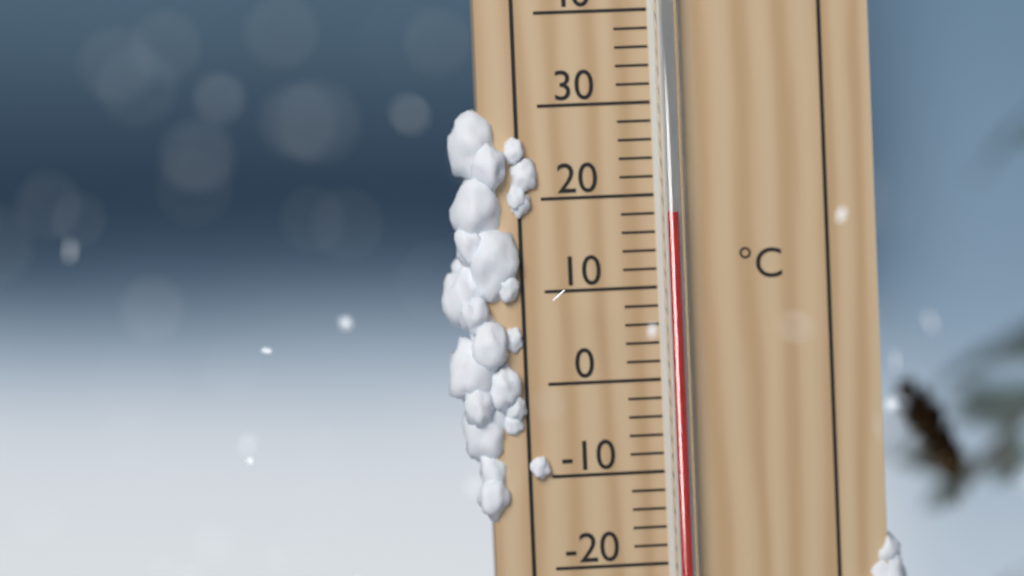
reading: 18 °C
